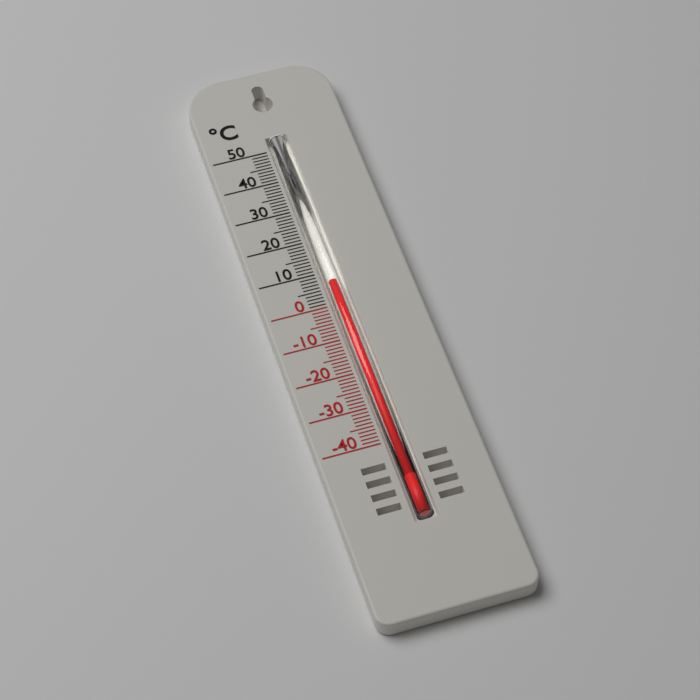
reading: 7 °C
